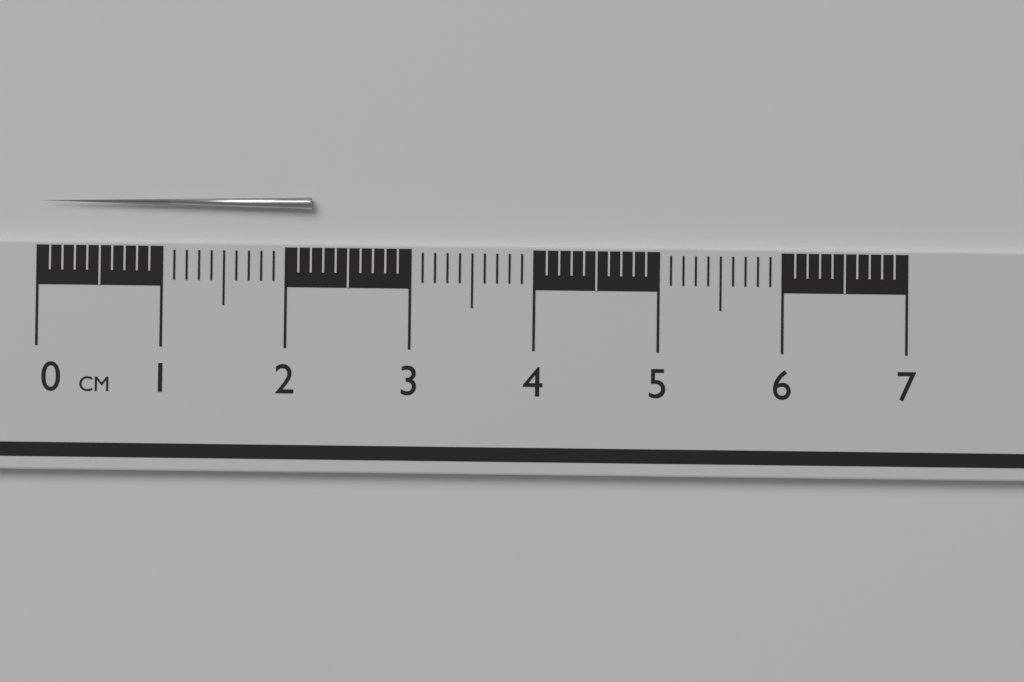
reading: 2.2 cm
